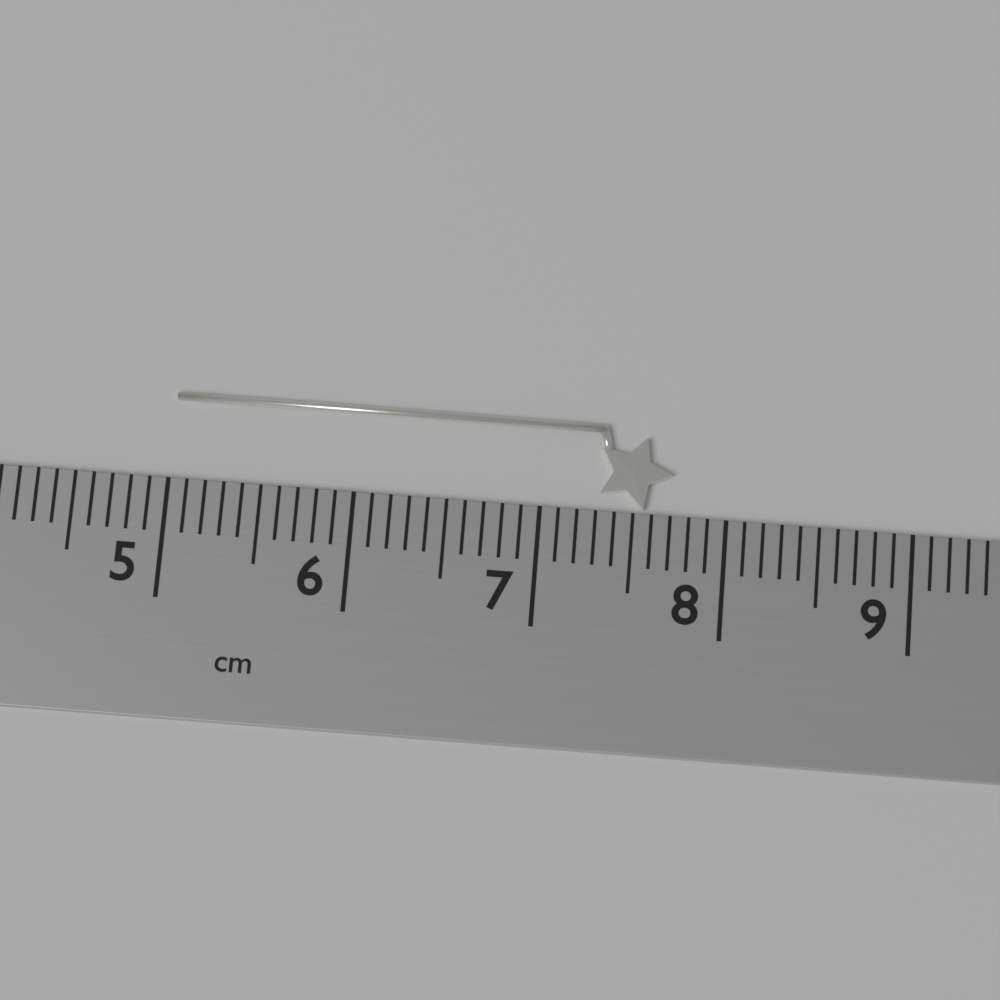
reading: 7.7 cm
